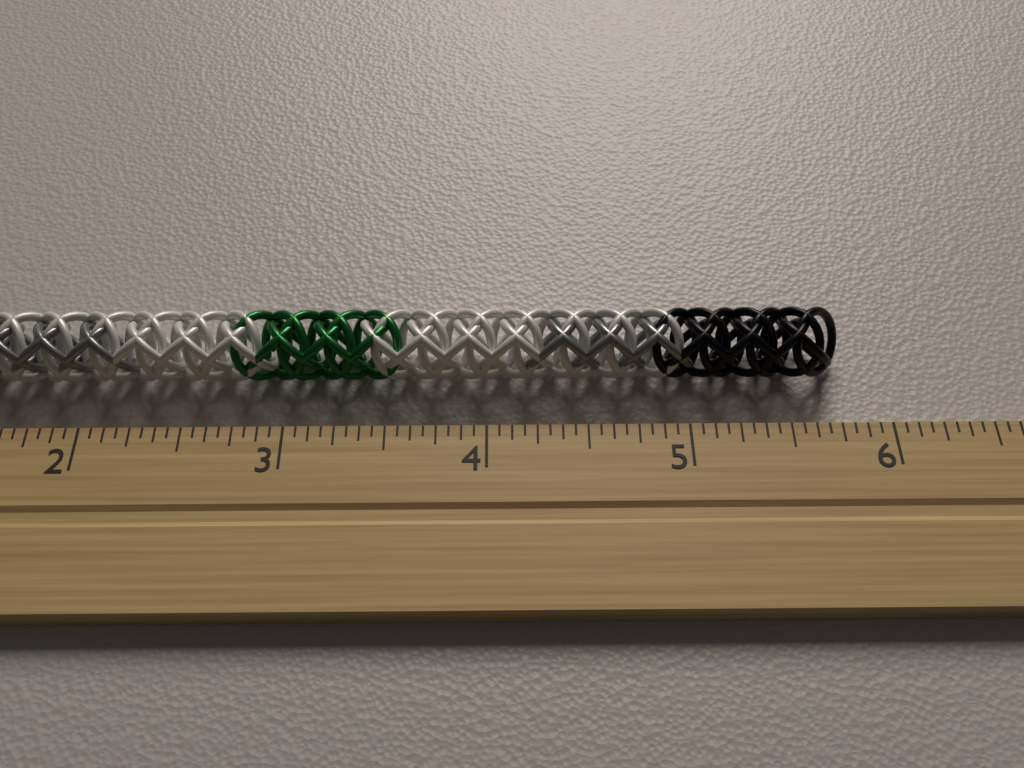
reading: 5.8125 inch
